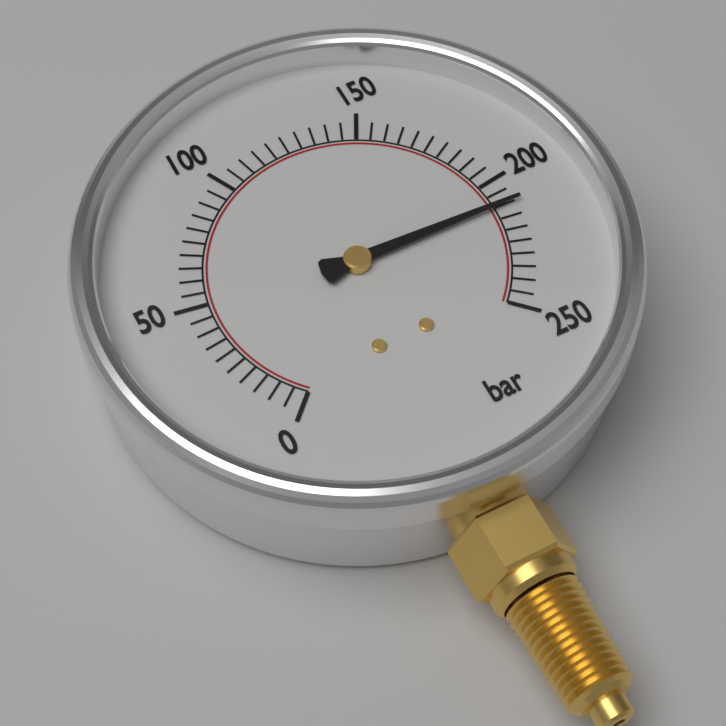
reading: 210 bar
